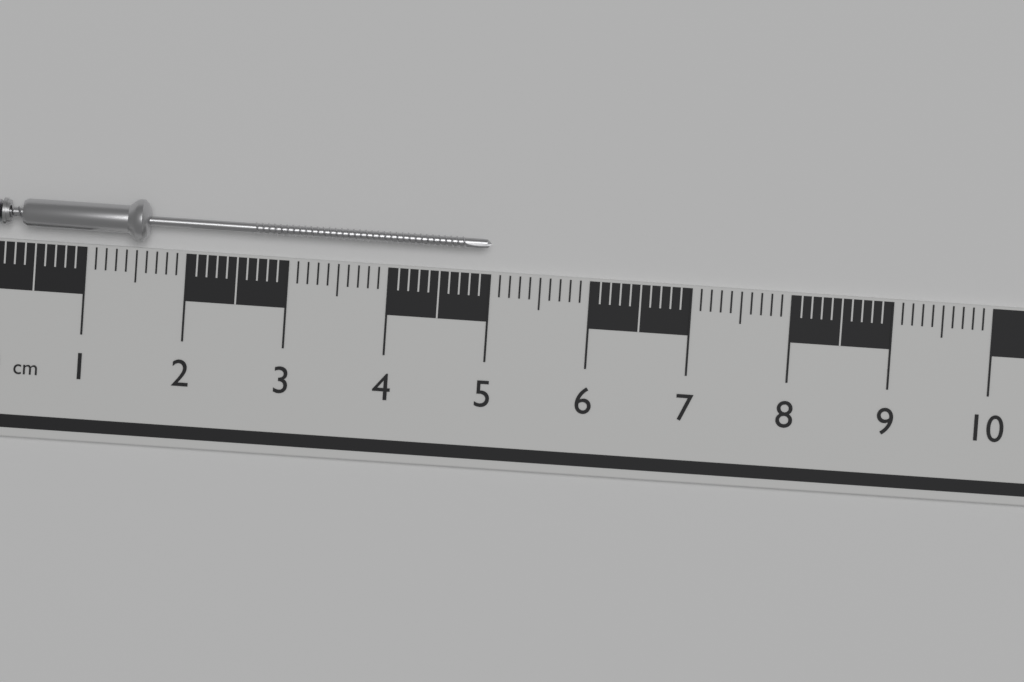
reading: 5.0 cm
